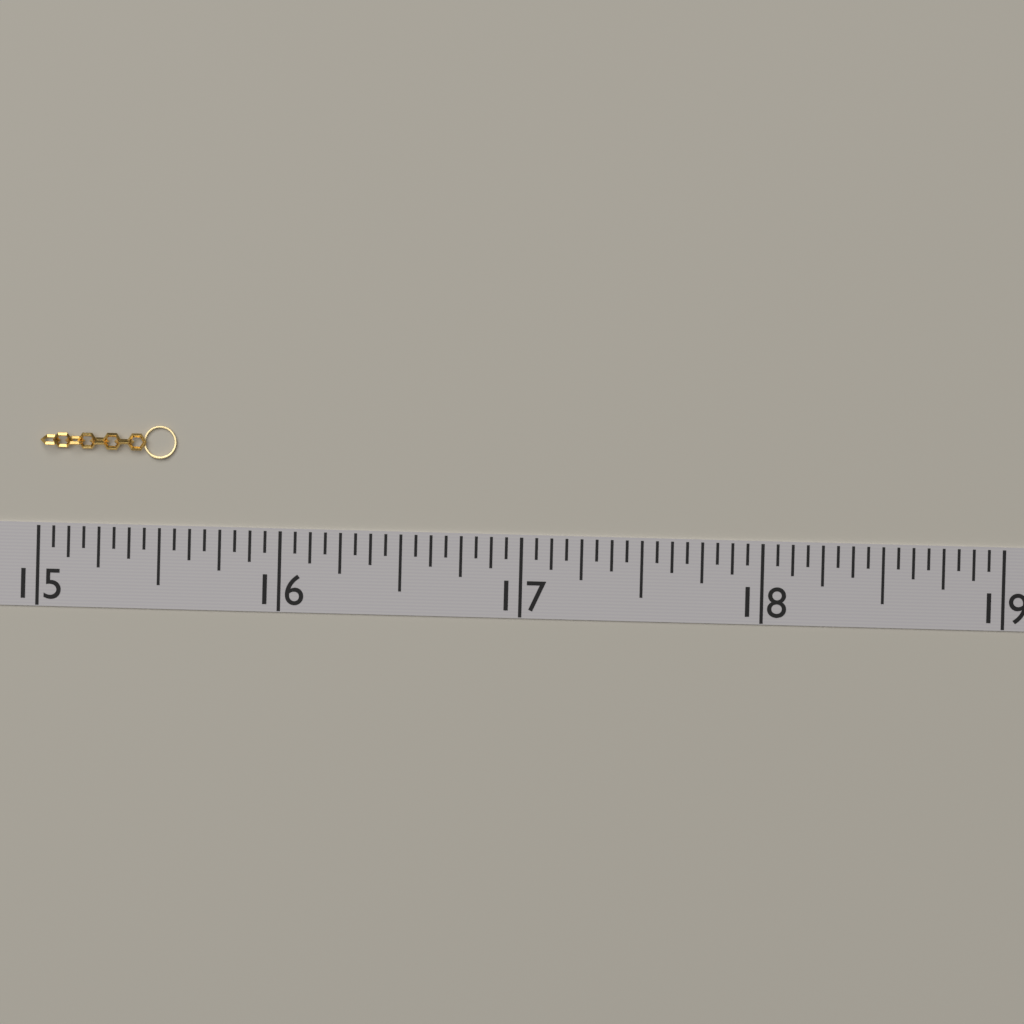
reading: 15.5625 (no unit)
